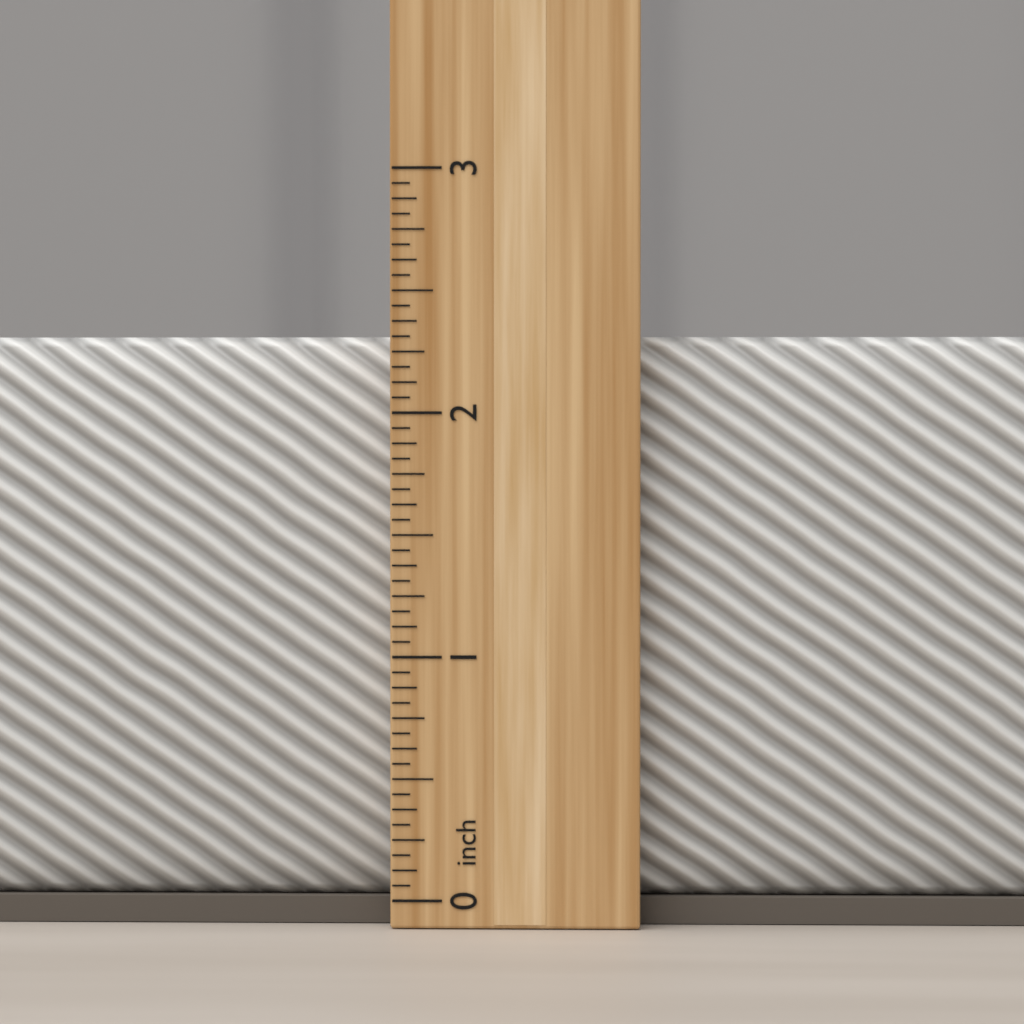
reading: 2.3125 inch
